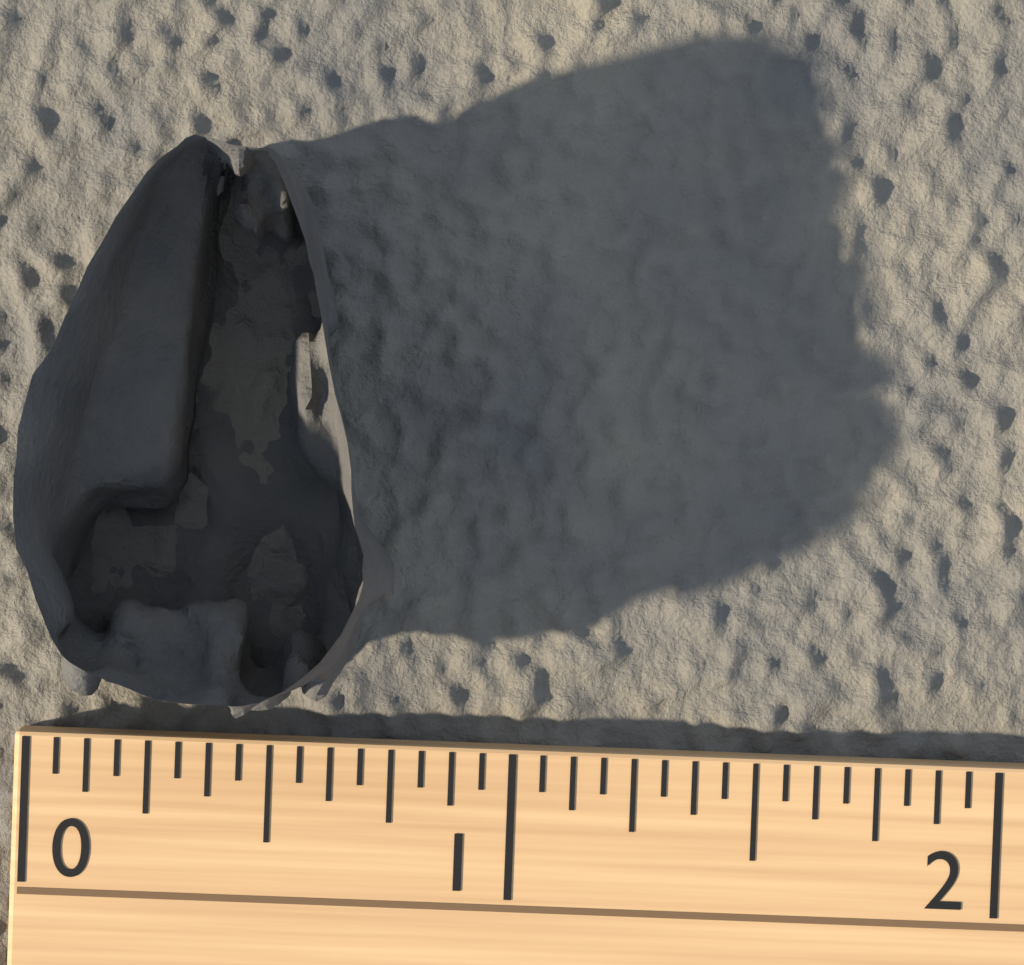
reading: 0.7500 (no unit)
